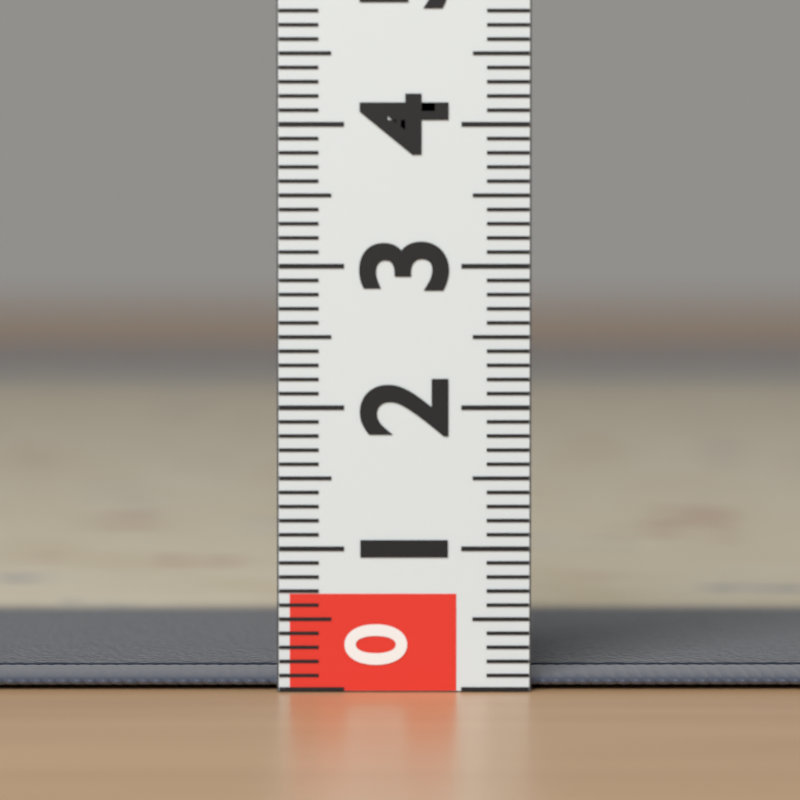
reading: 0.1 (no unit)
